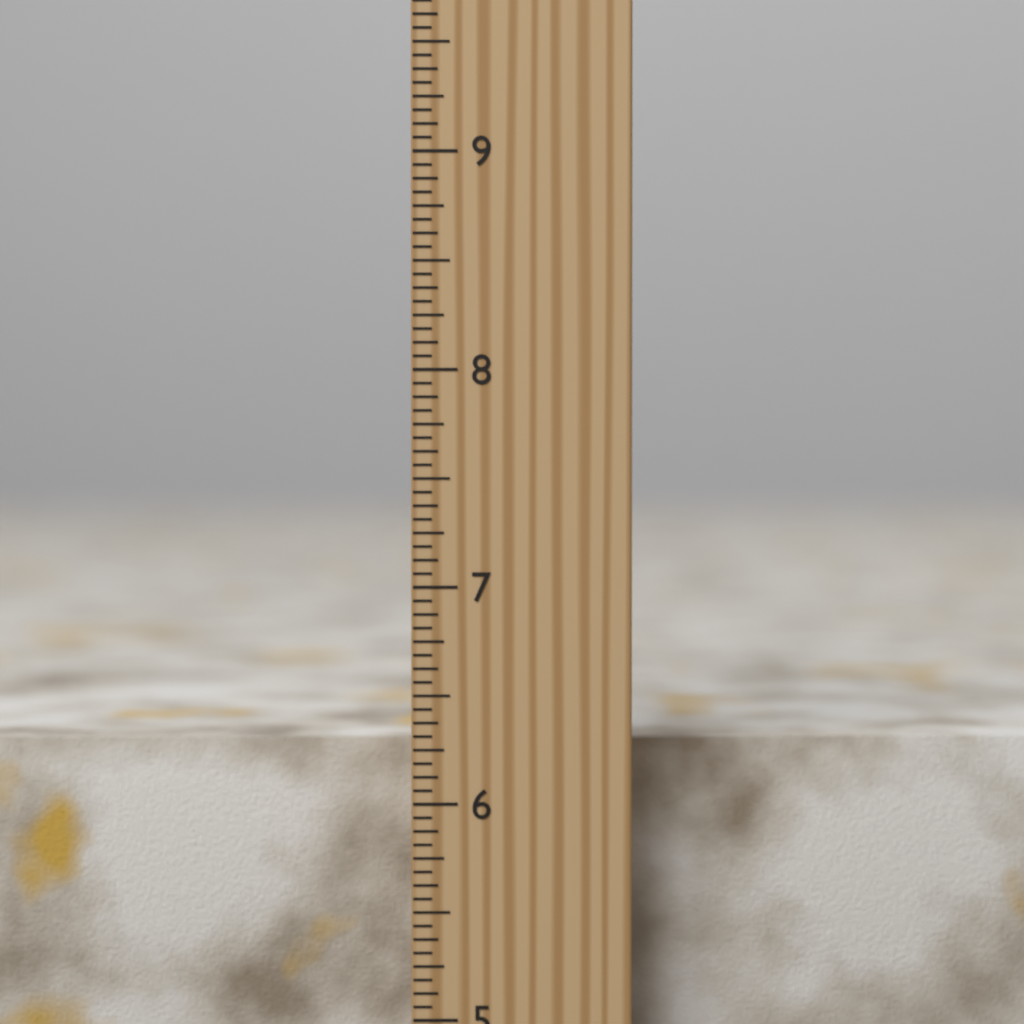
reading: 6.2500 inch
